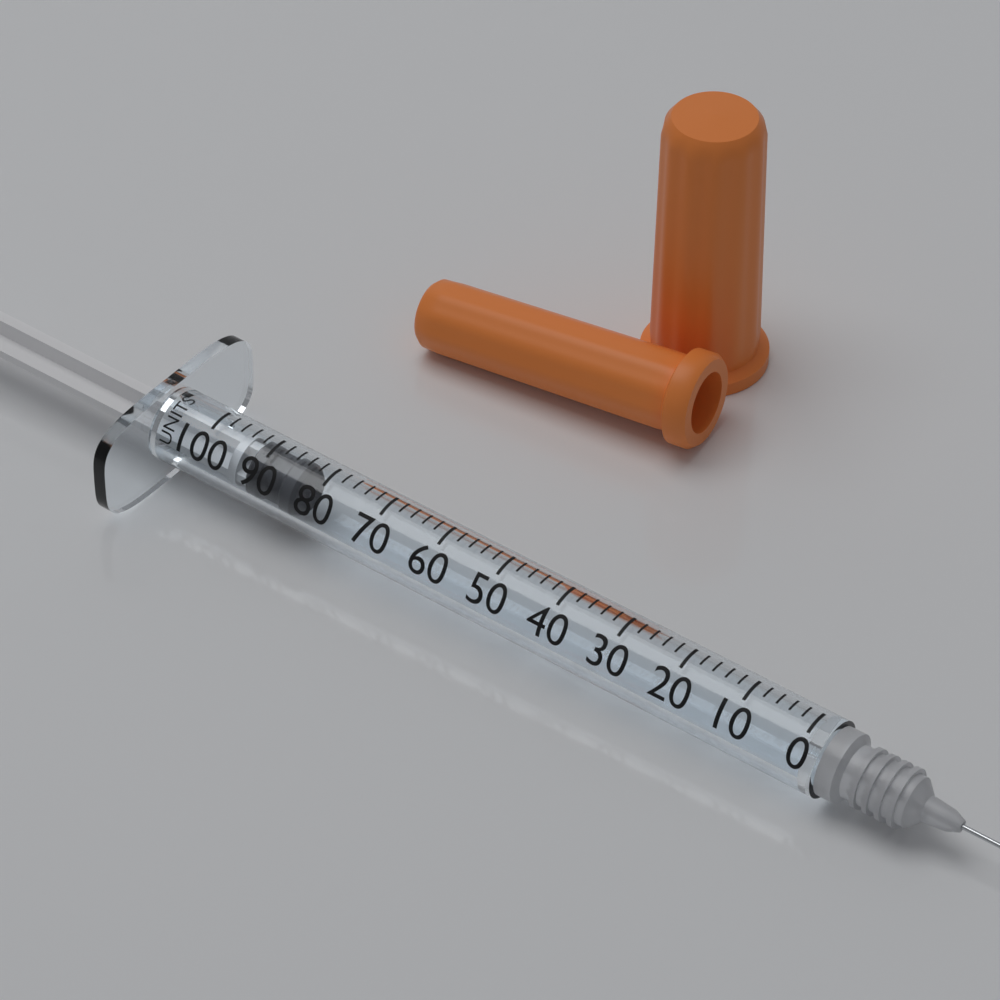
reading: 84 units
